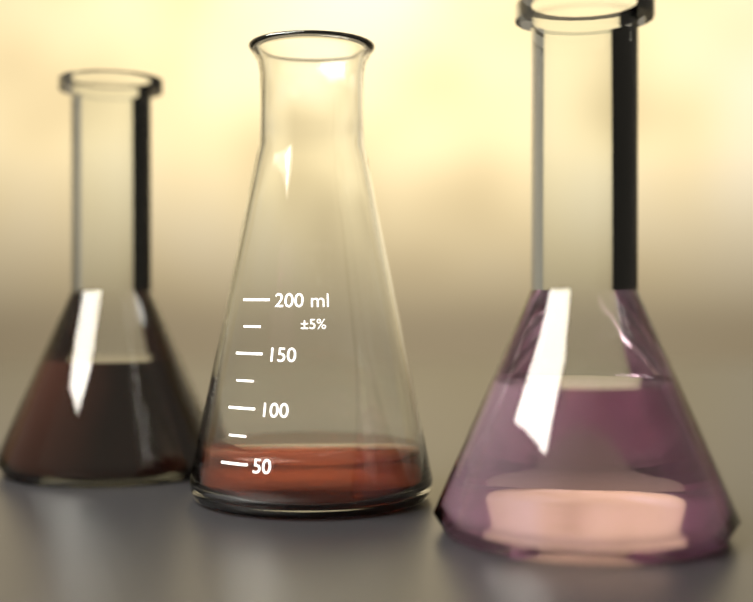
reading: 55 ml
